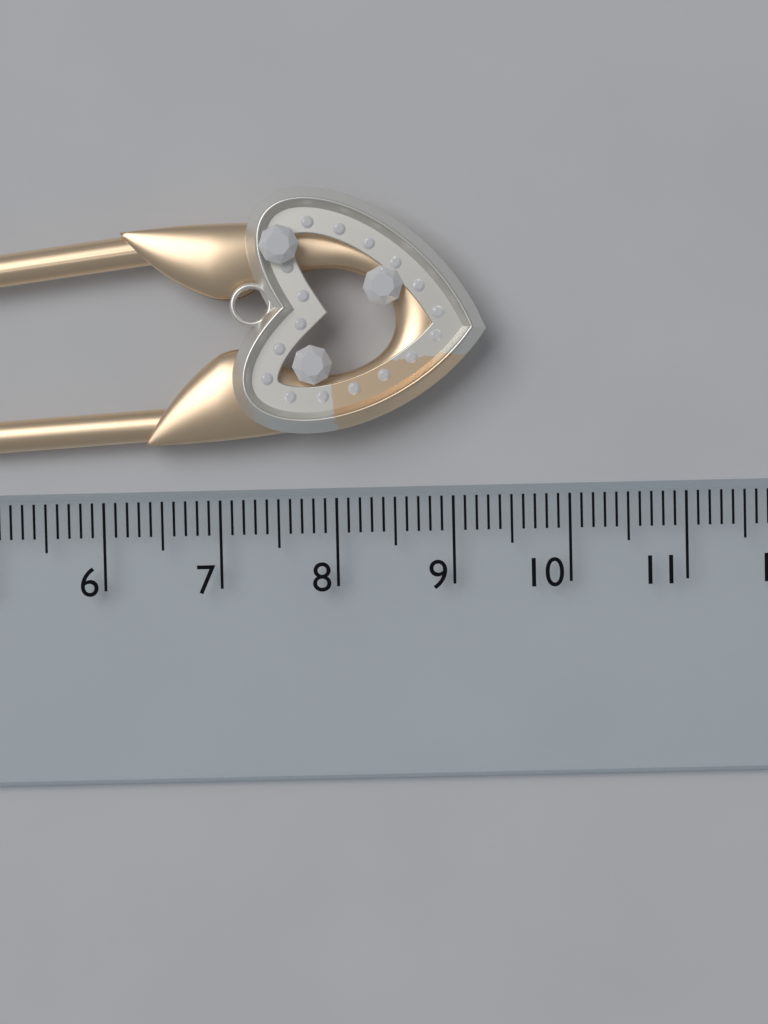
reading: 9.3 cm
